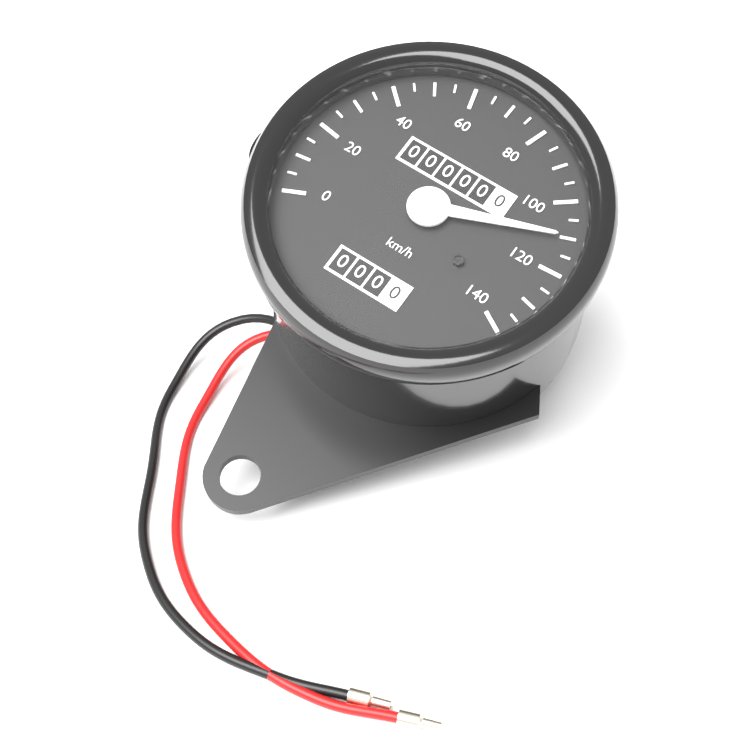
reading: 110 km/h
